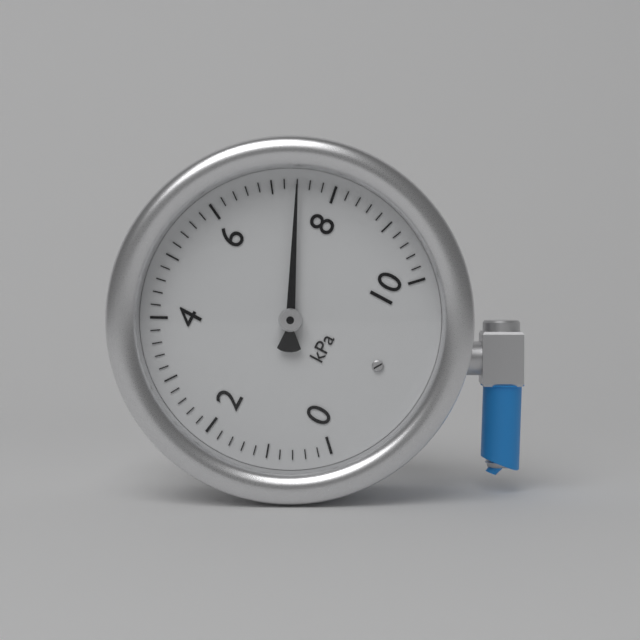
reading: 7.4 kPa
